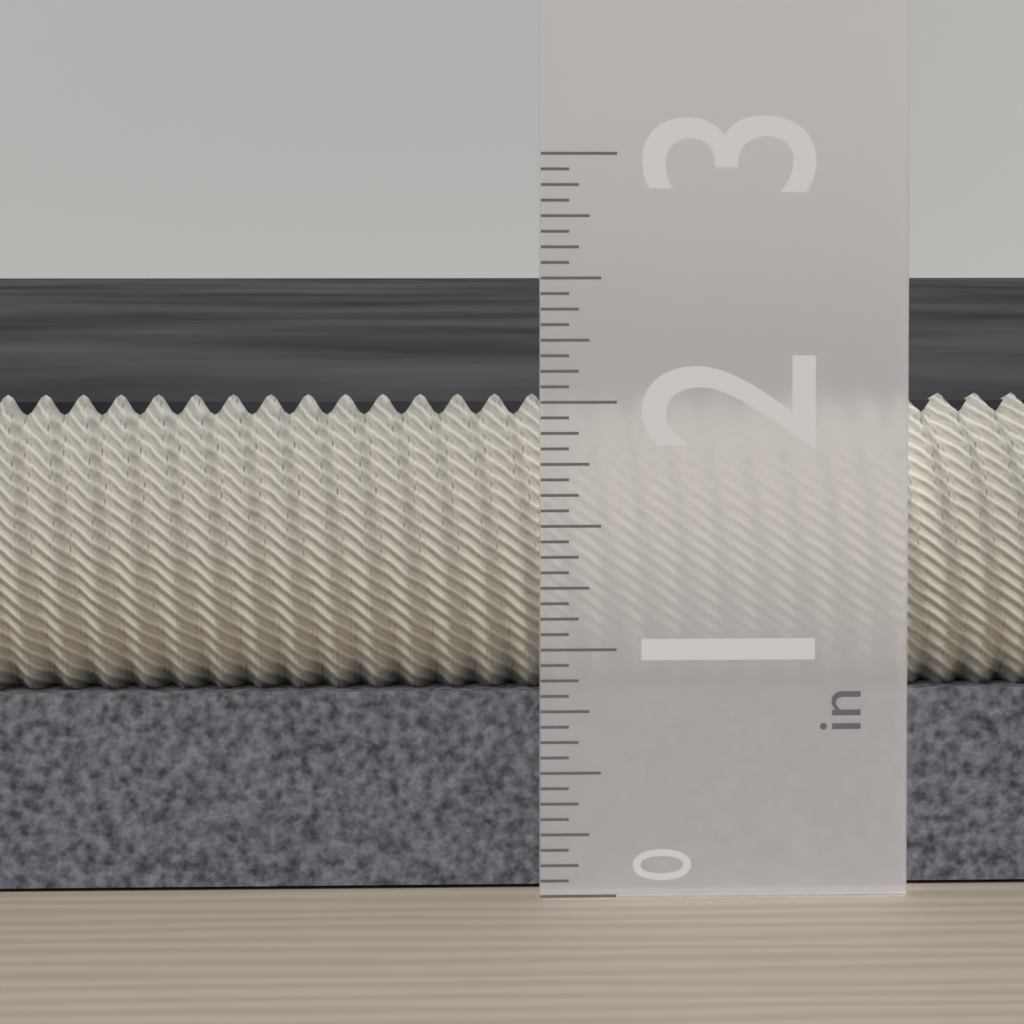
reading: 2.0000 in
